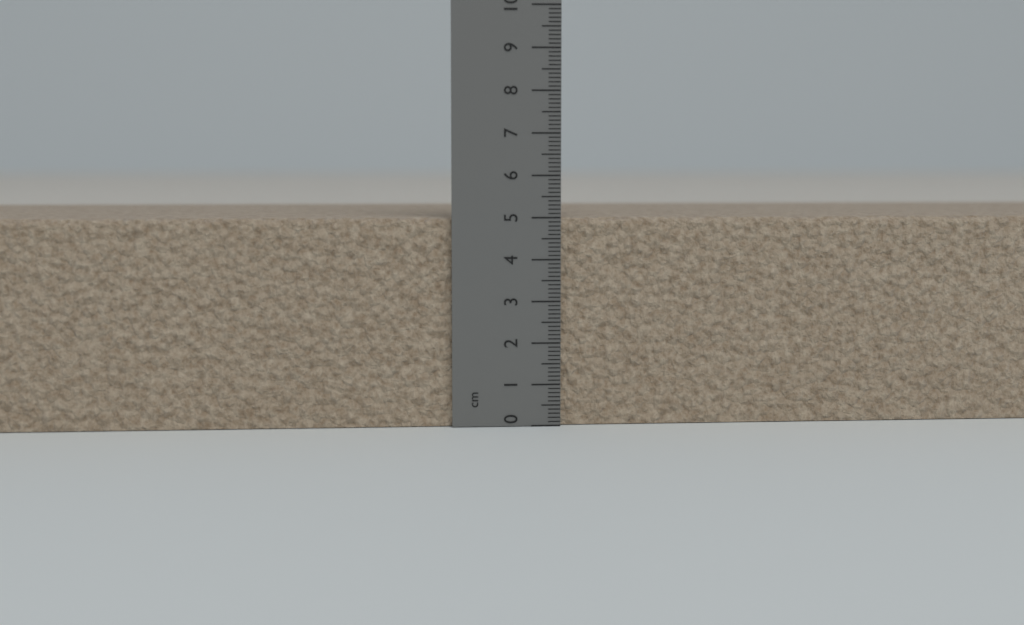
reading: 5.0 cm
